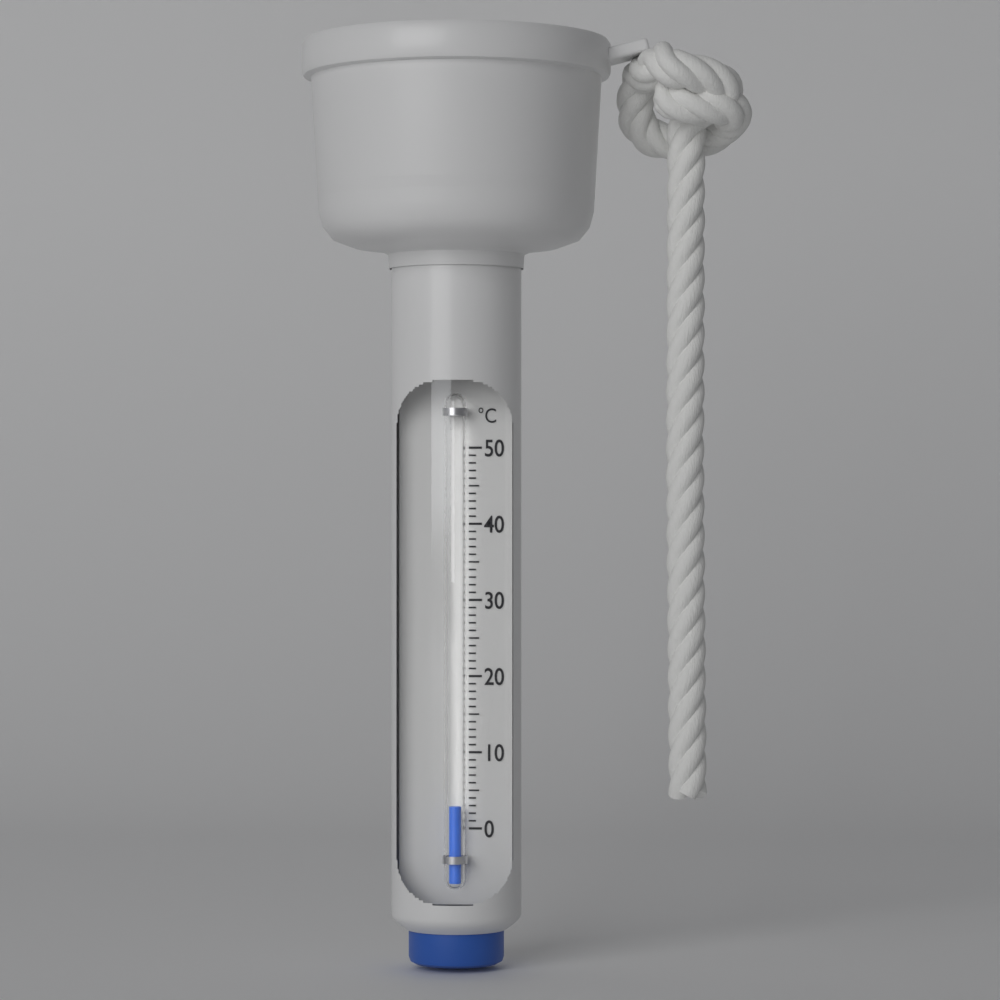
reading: 3 °C
